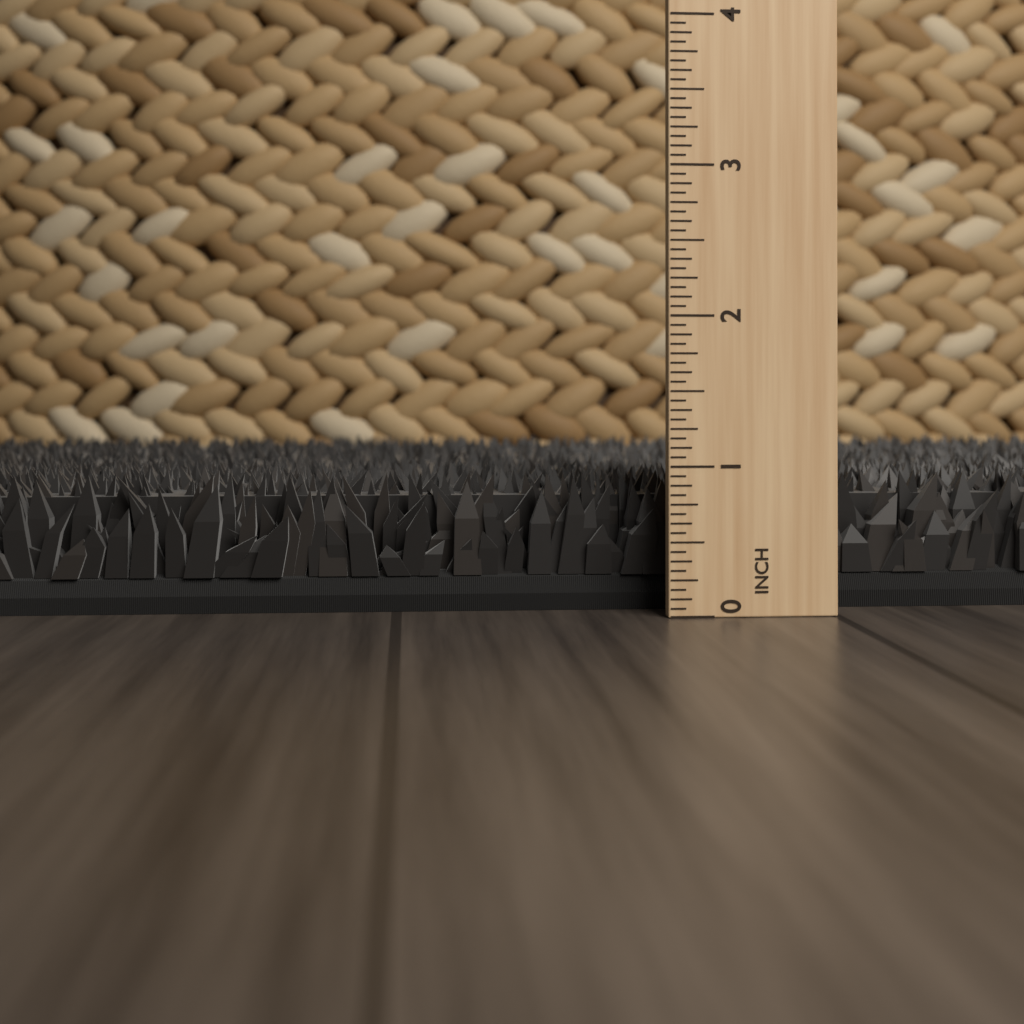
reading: 0.9375 in
